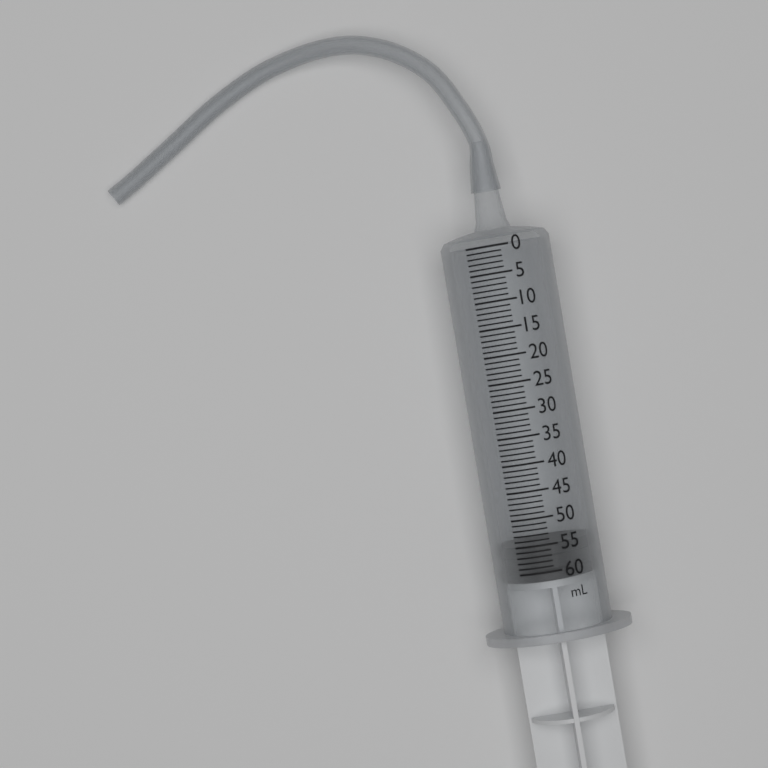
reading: 55 ml
